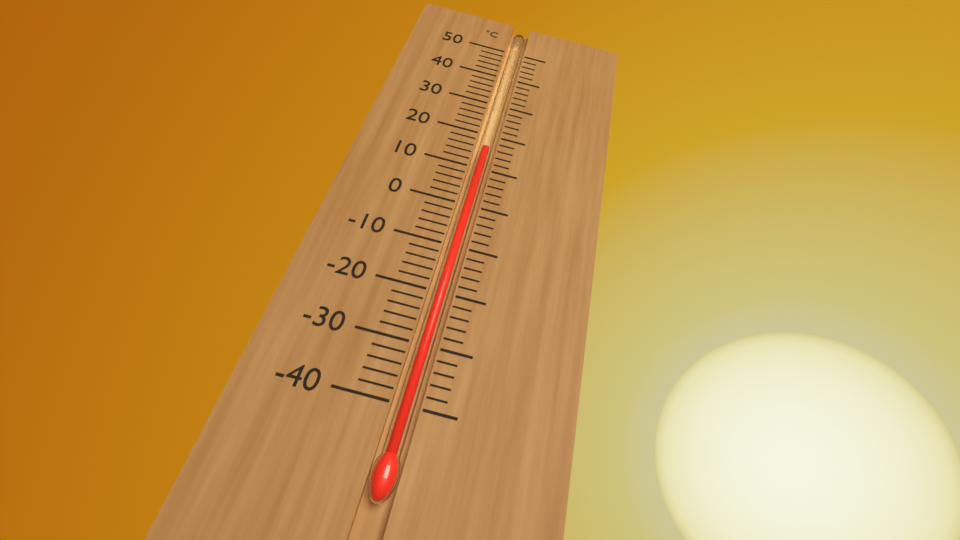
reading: 16 °C
